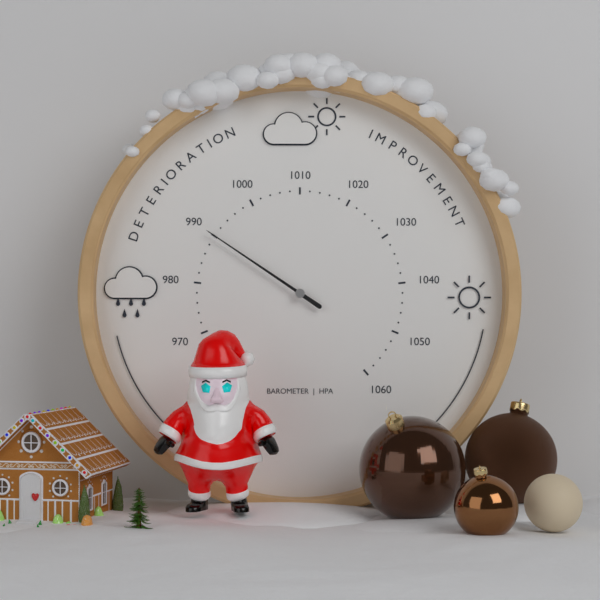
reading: 990 hPa
